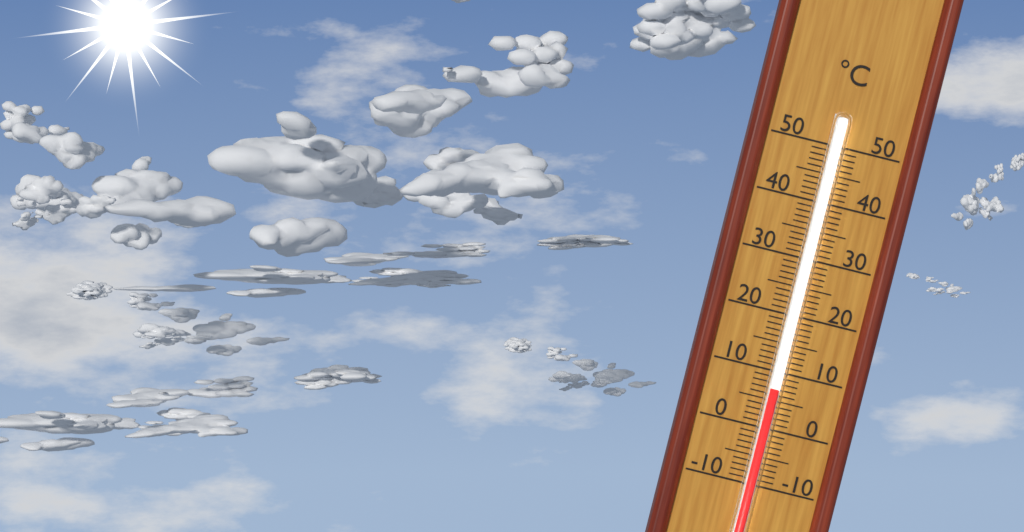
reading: 7 °C
